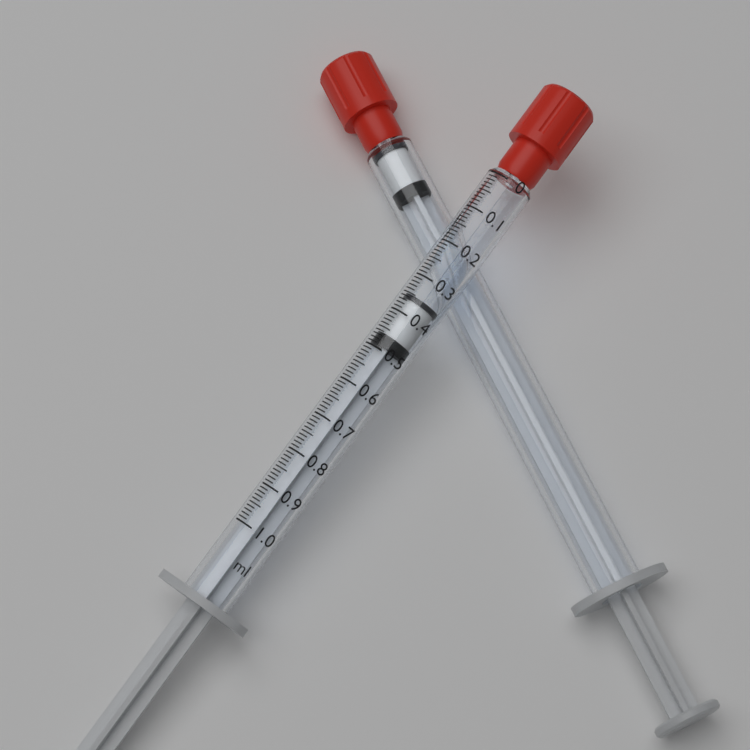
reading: 0.35 ml
